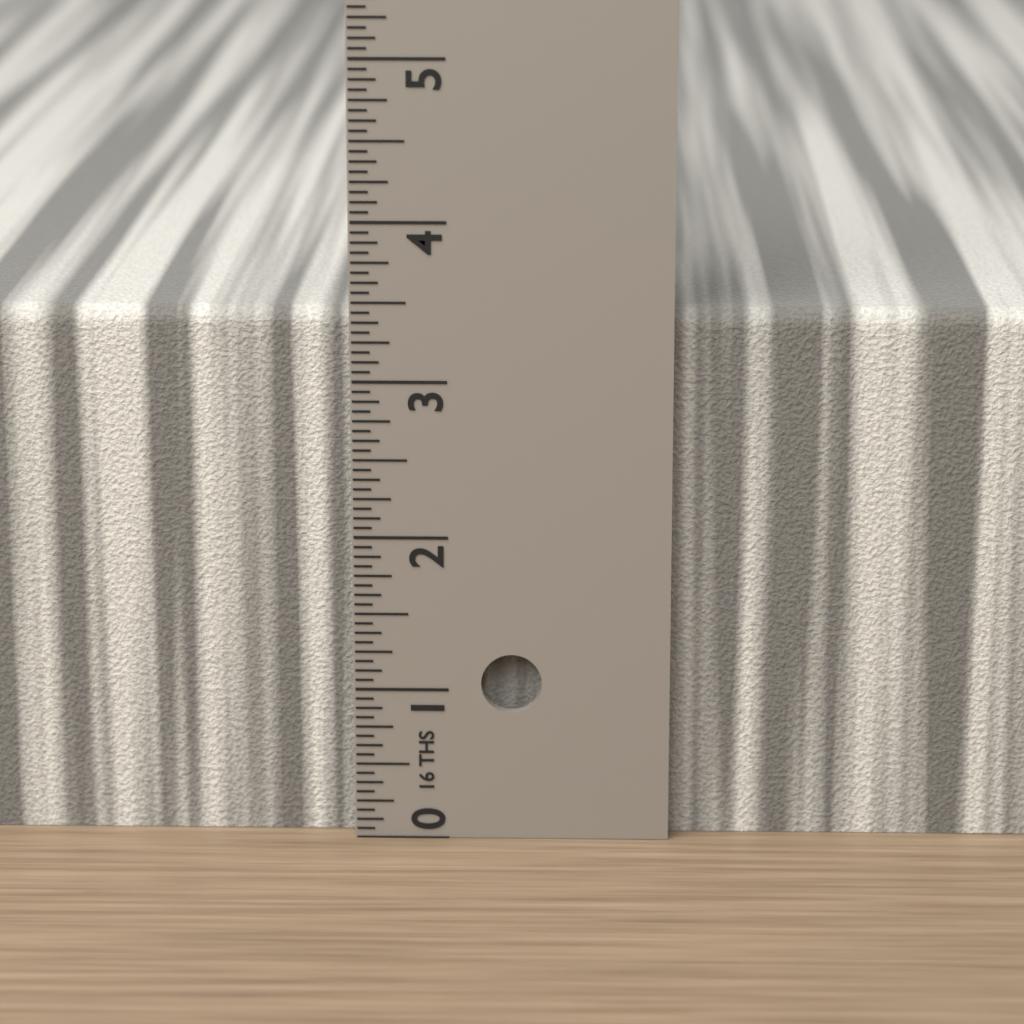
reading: 3.4375 in
